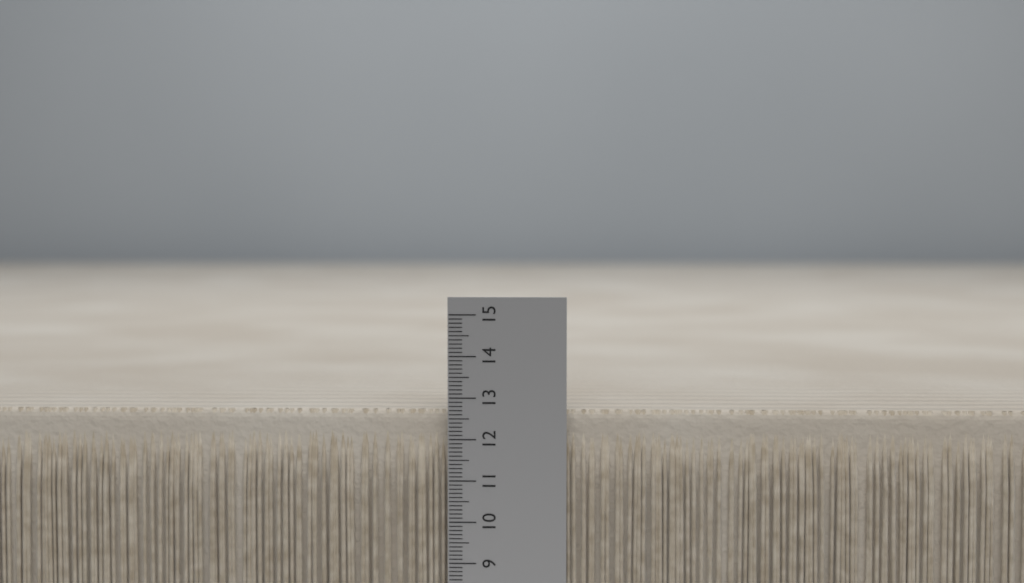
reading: 12.7 (no unit)
